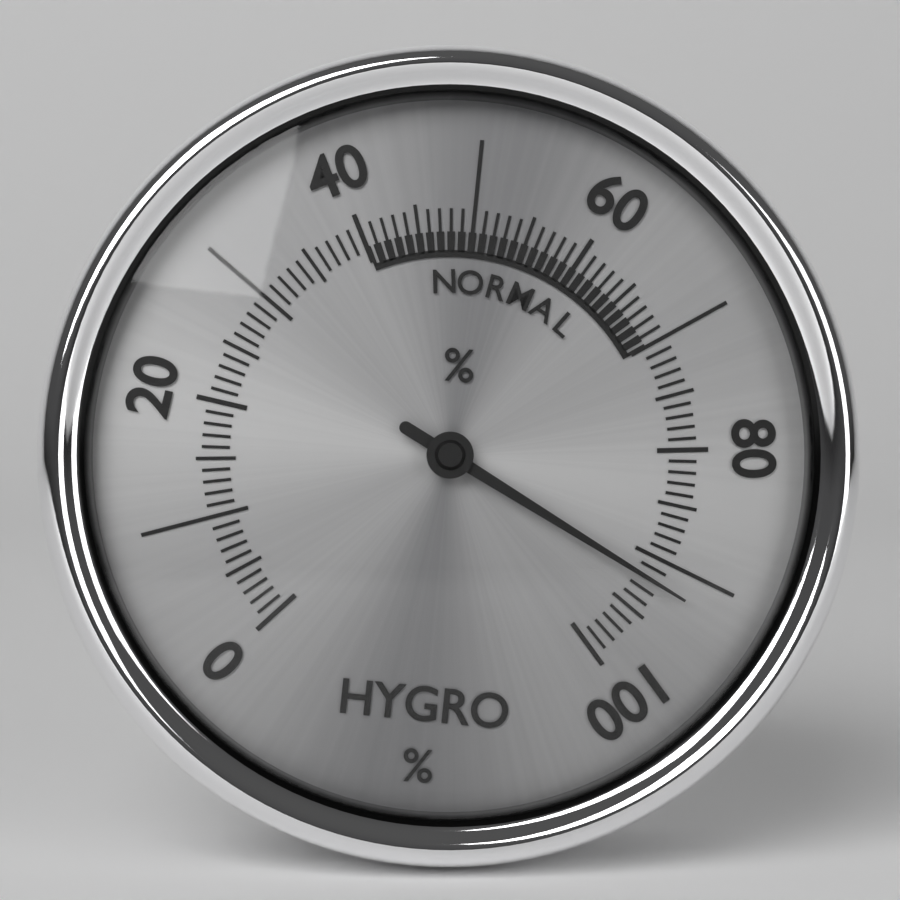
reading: 92 %
